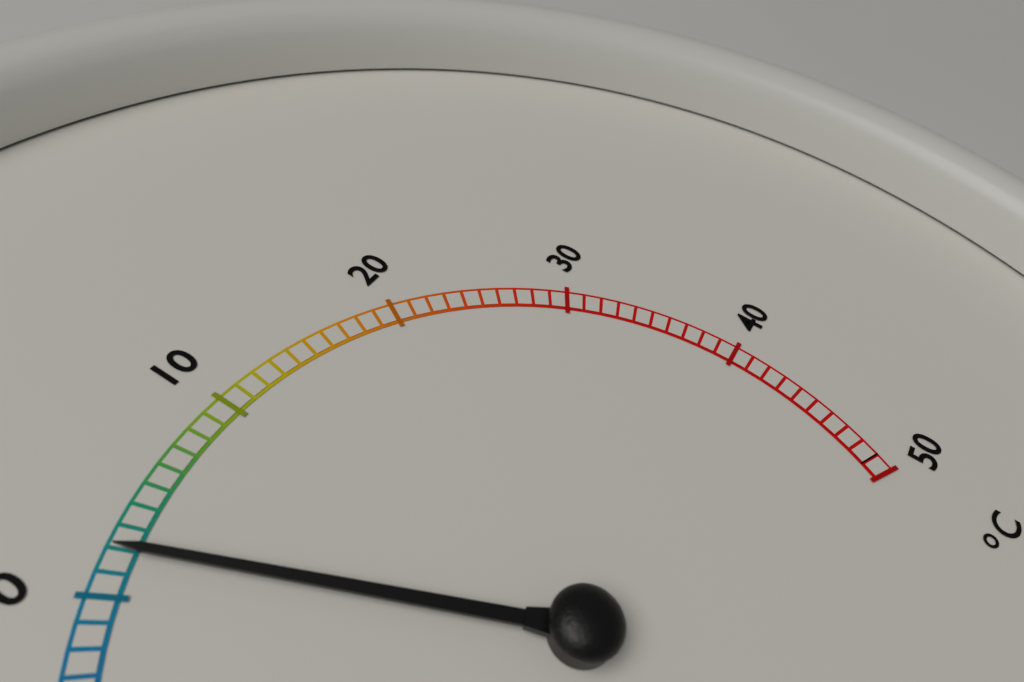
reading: 2 °C
